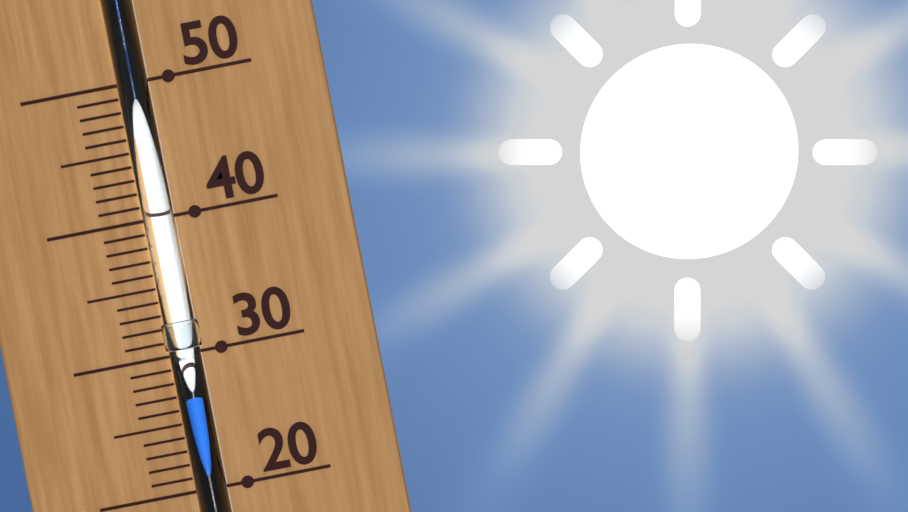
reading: 27 (no unit)
